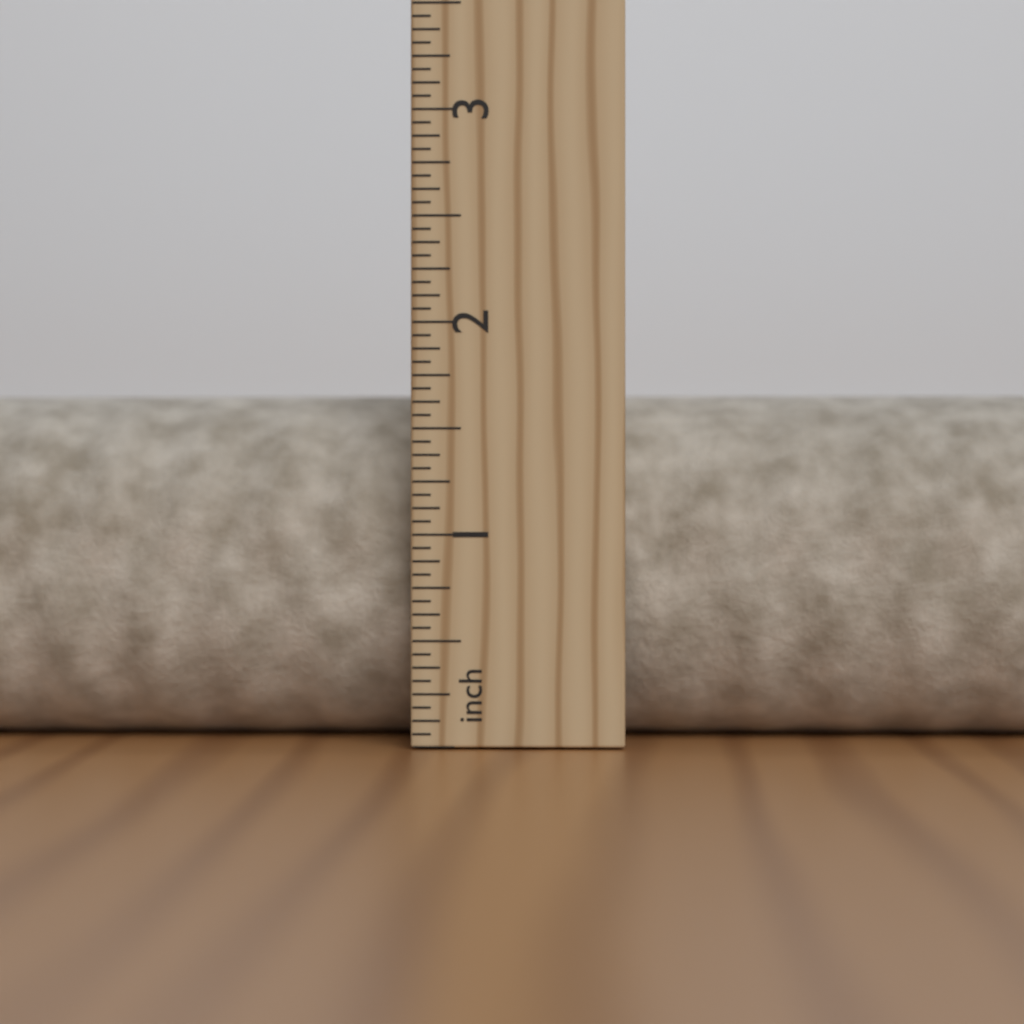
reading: 1.6875 in
